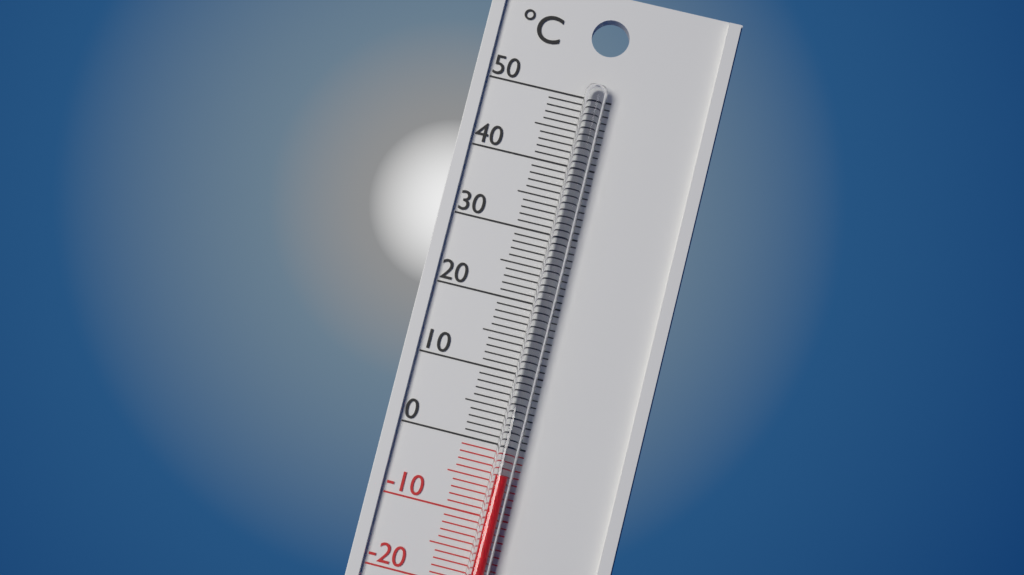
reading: -4 °C
